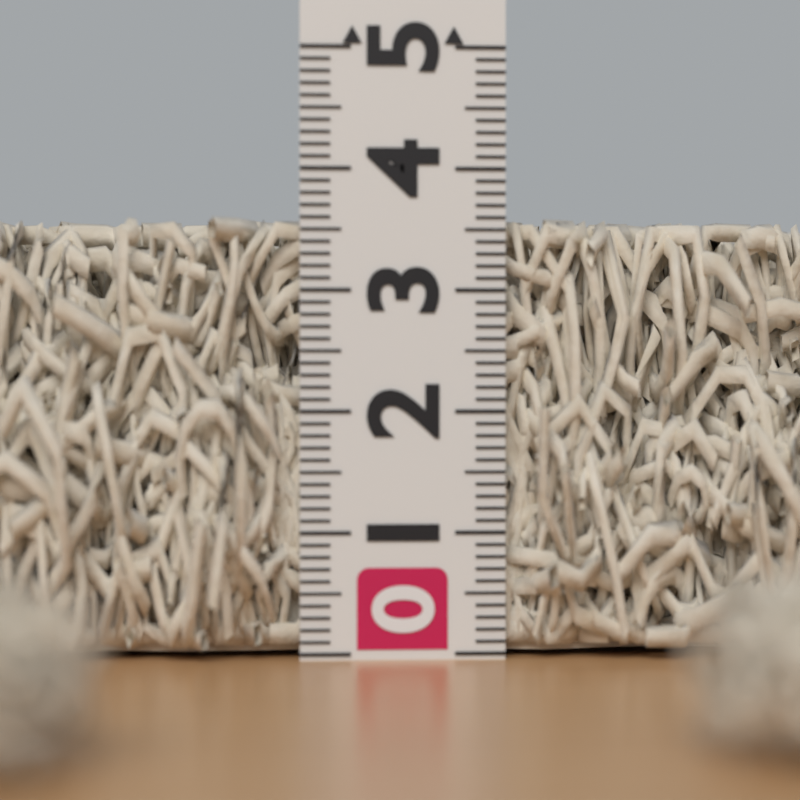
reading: 3.6 (no unit)
